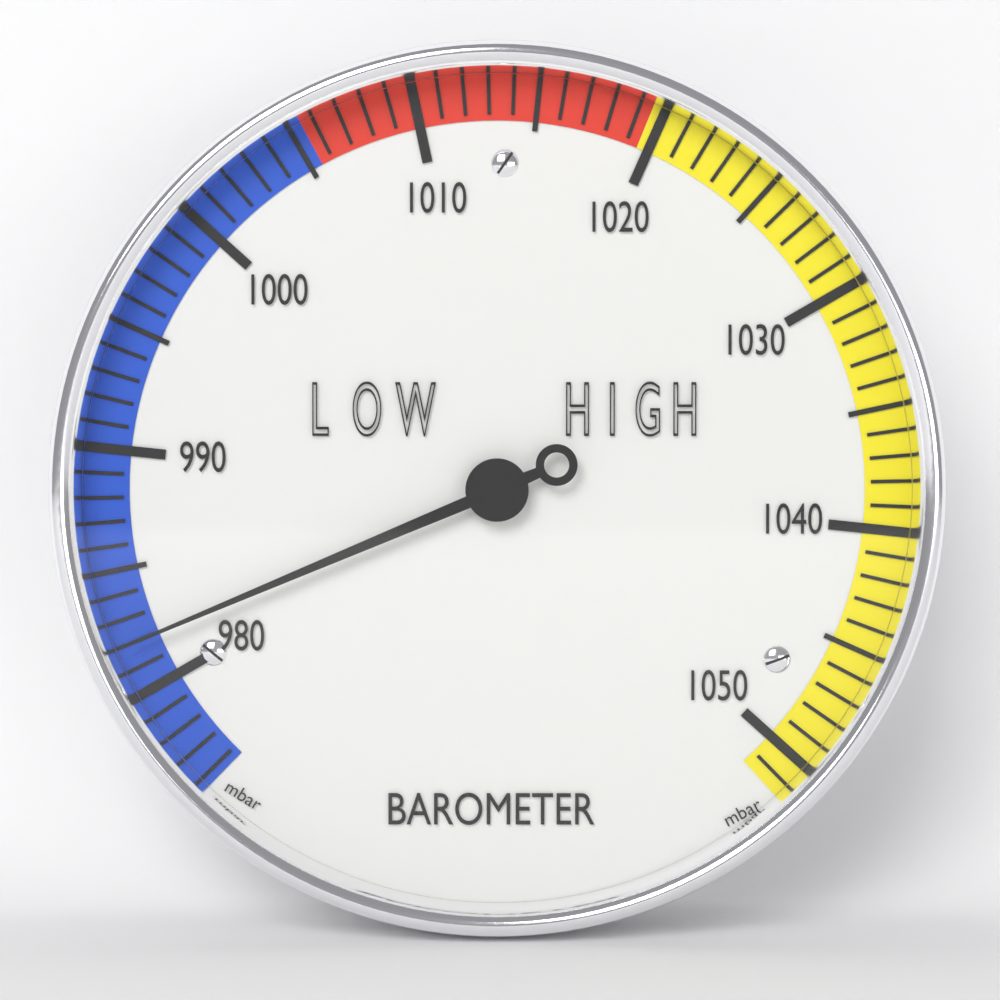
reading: 982 mbar
